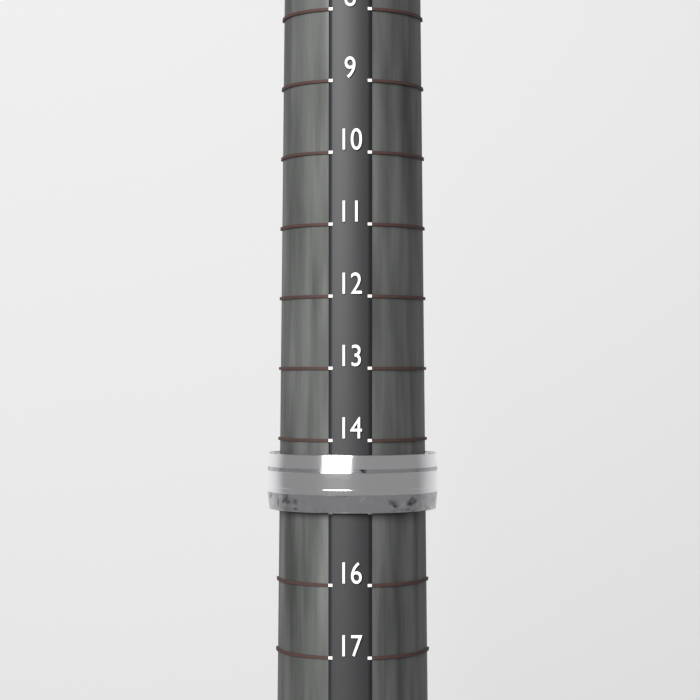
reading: 15 (no unit)
